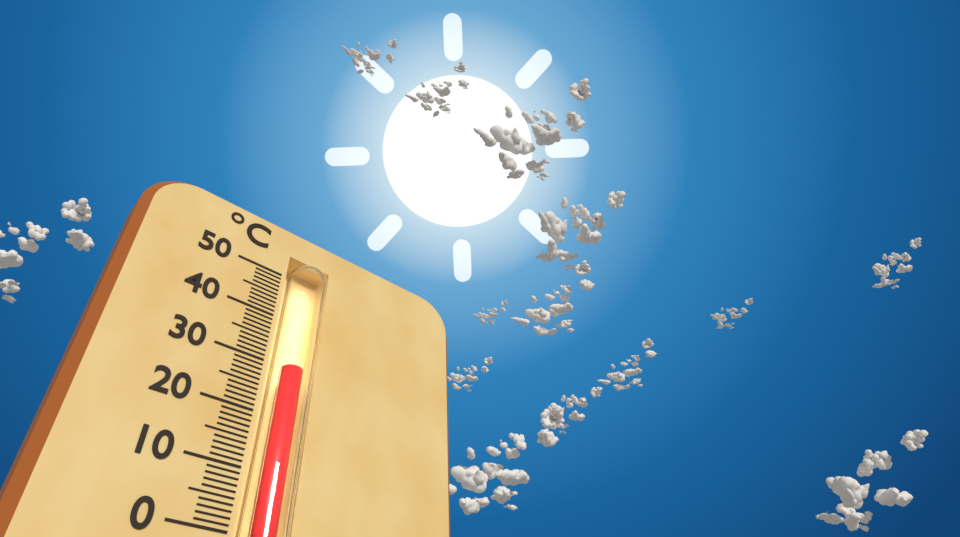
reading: 30 °C
